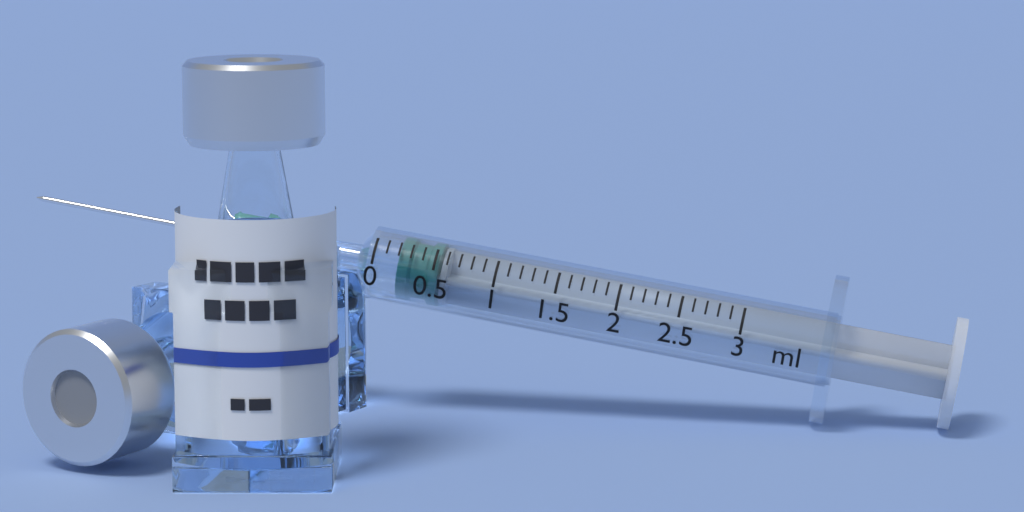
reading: 0.2 ml
